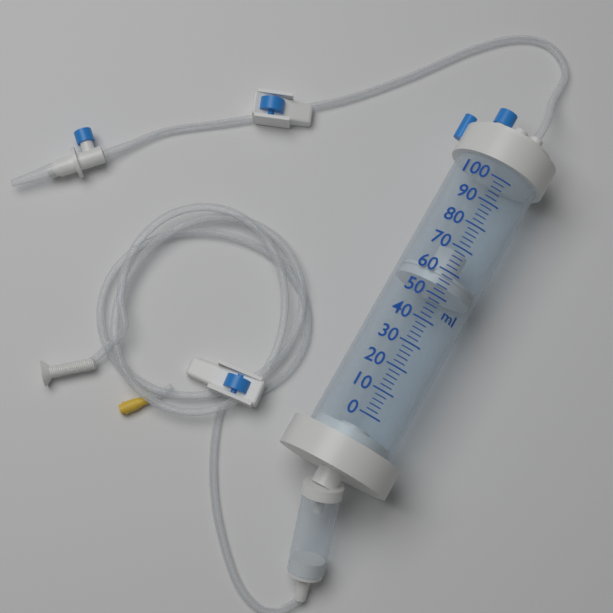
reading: 54 ml
